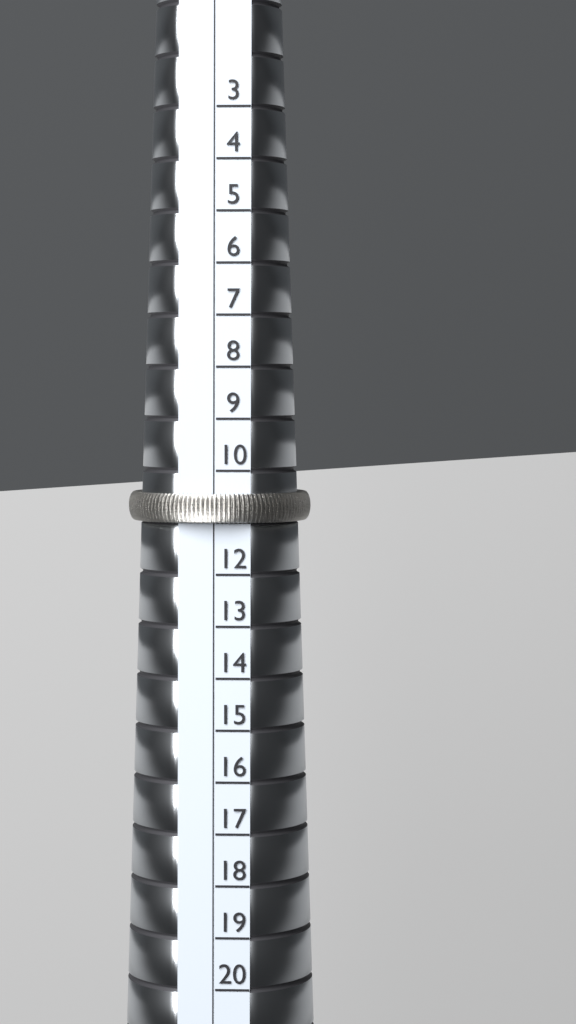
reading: 11 (no unit)
